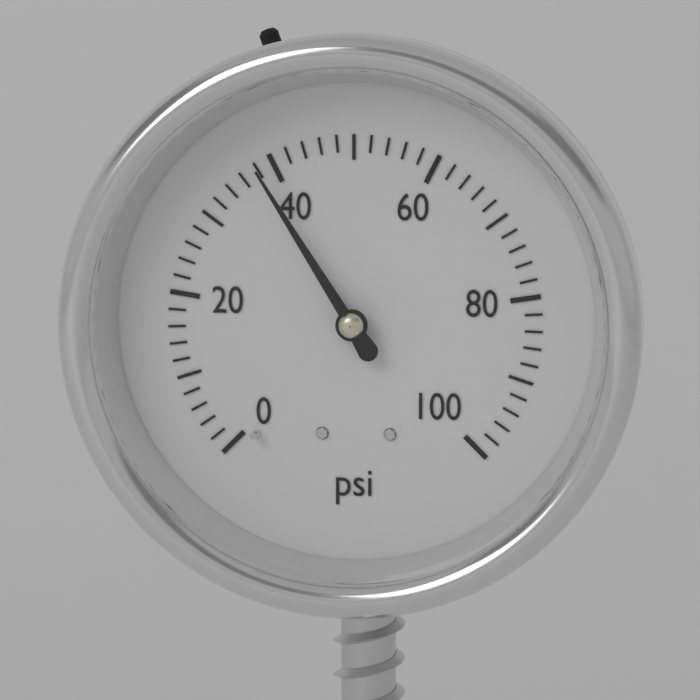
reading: 38 psi
